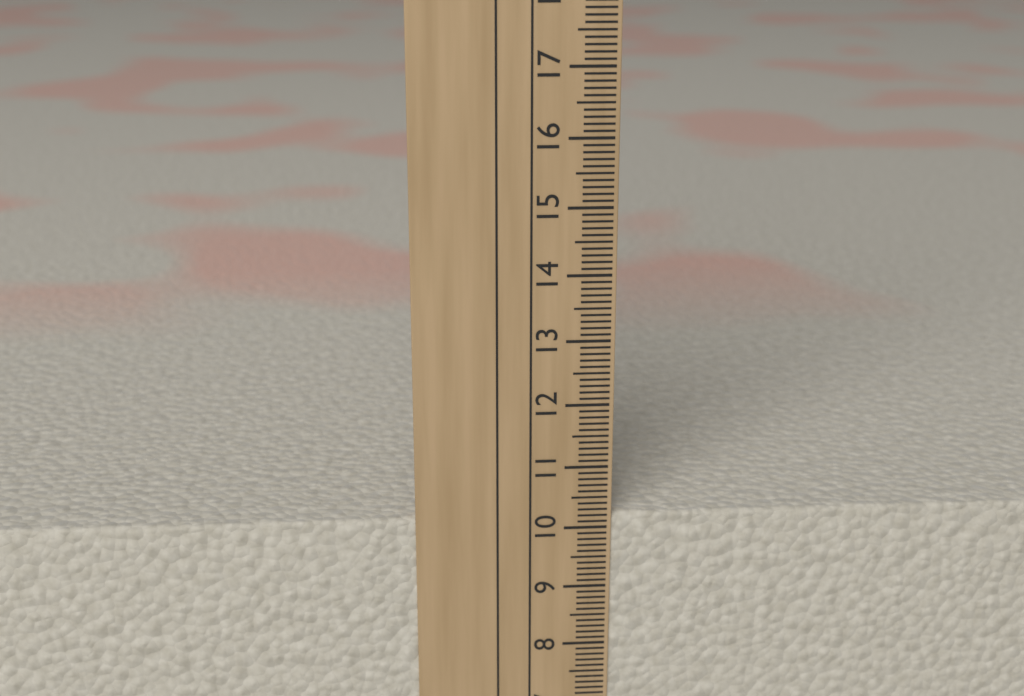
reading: 10.2 cm
